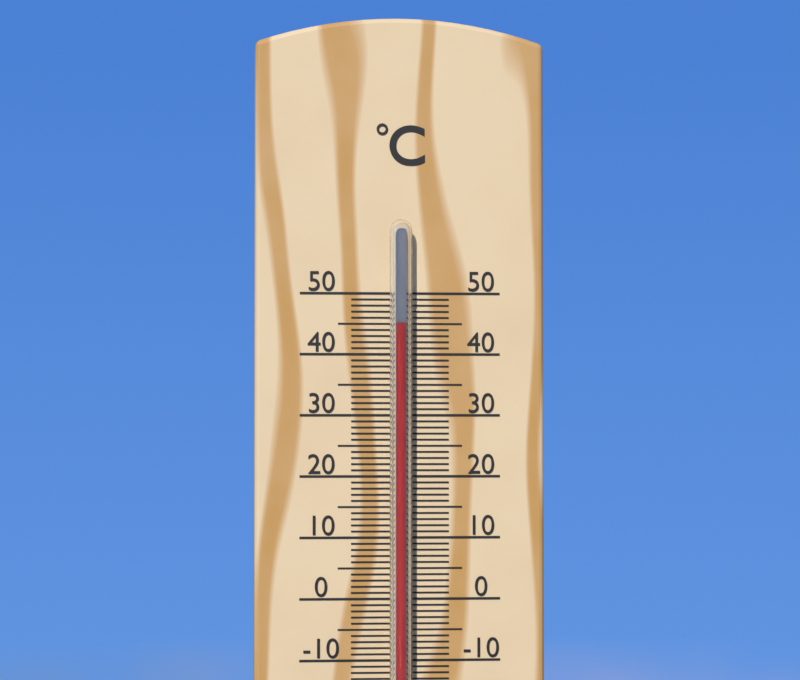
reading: 45 °C
